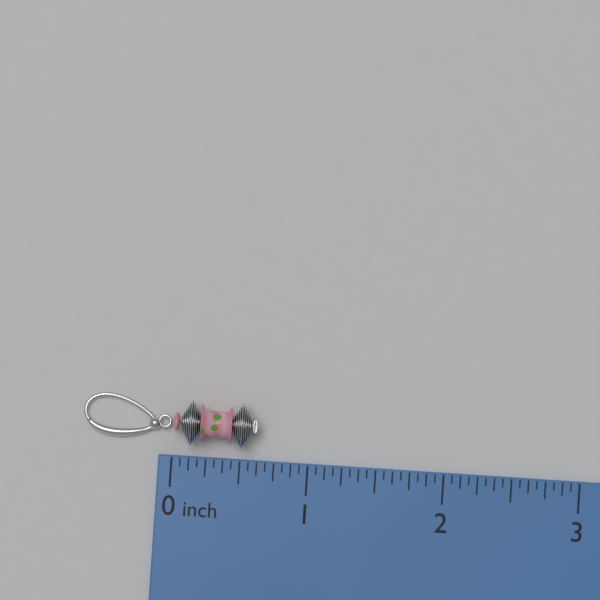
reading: 0.6250 inch
